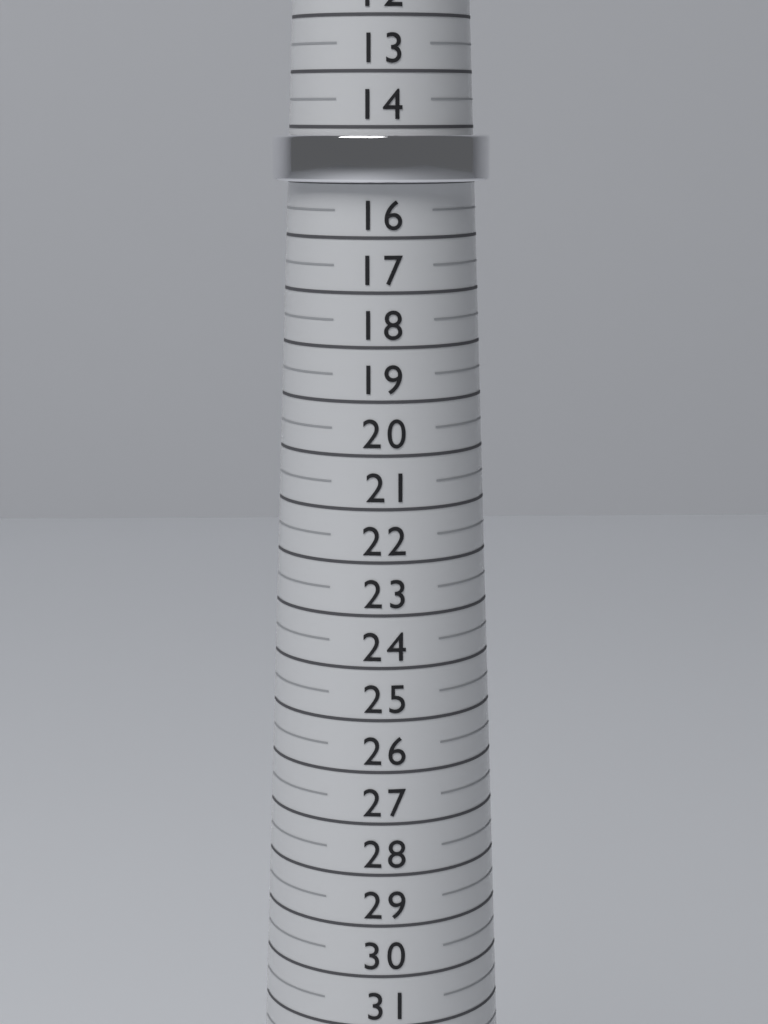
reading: 15.0 (no unit)
